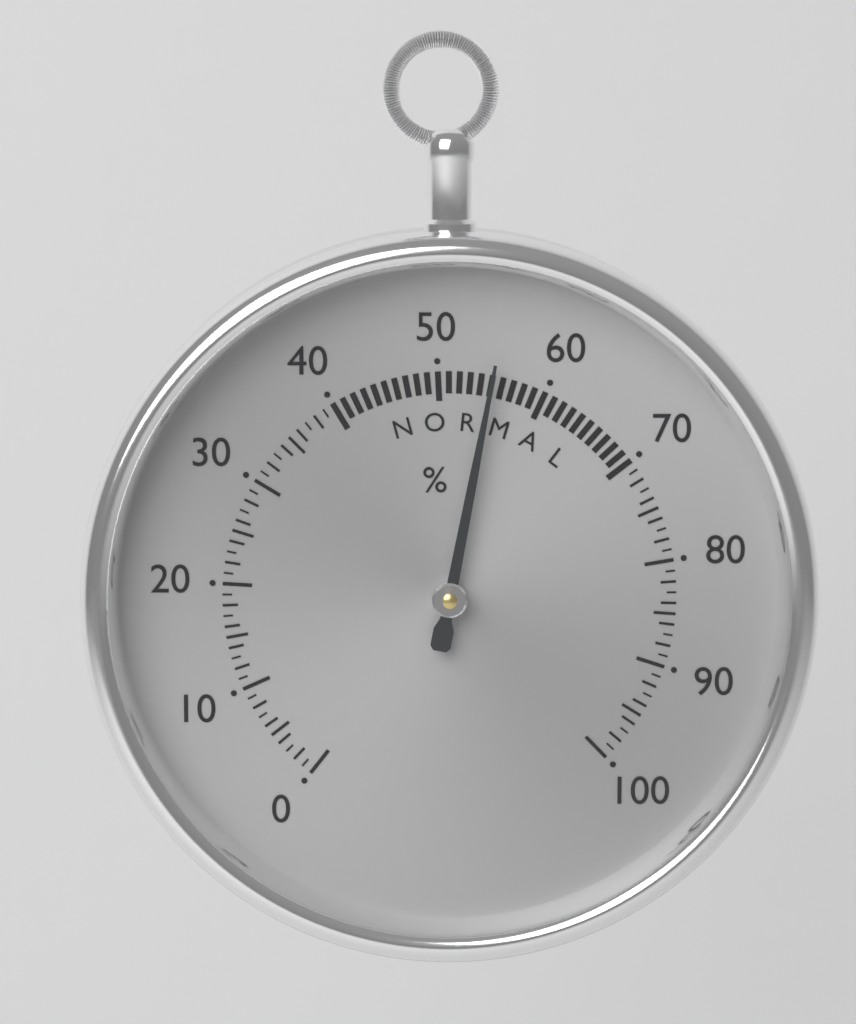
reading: 55 %
